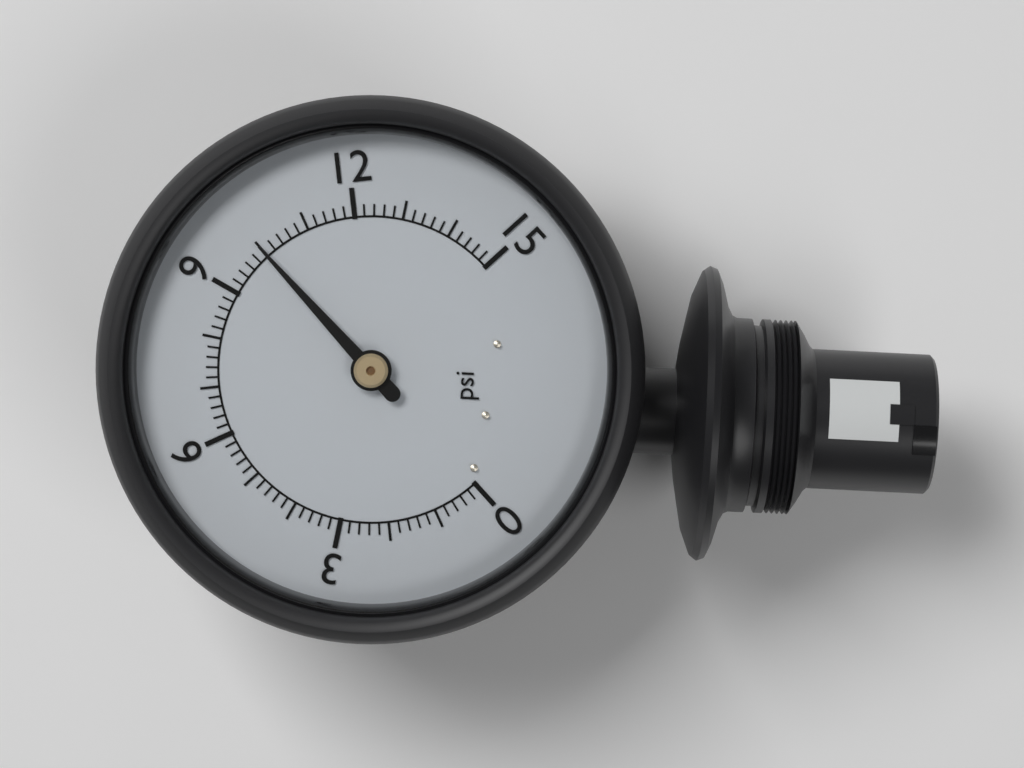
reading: 10.0 psi
